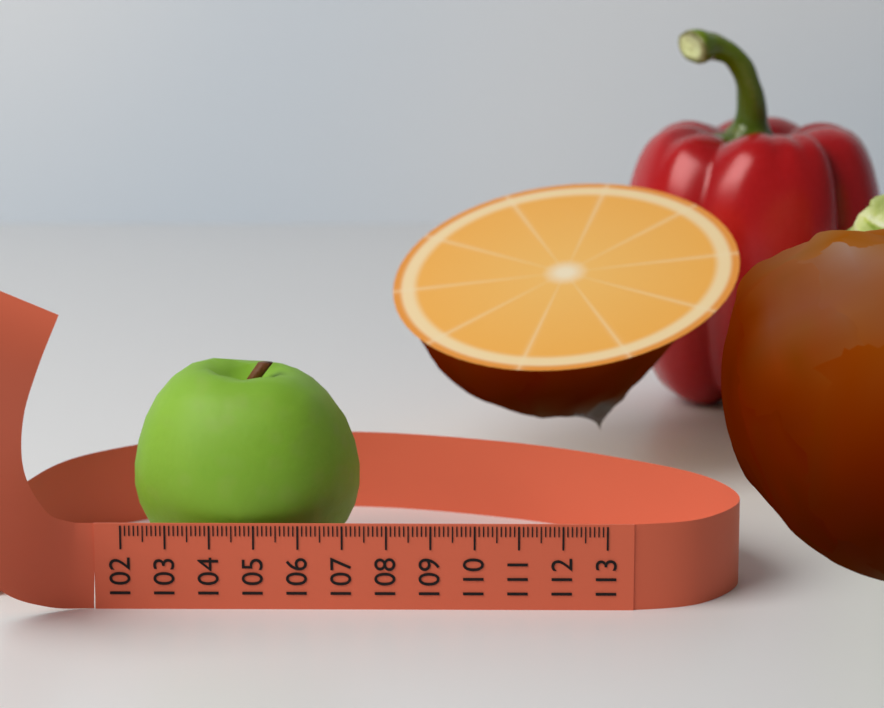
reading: 107.3 (no unit)
